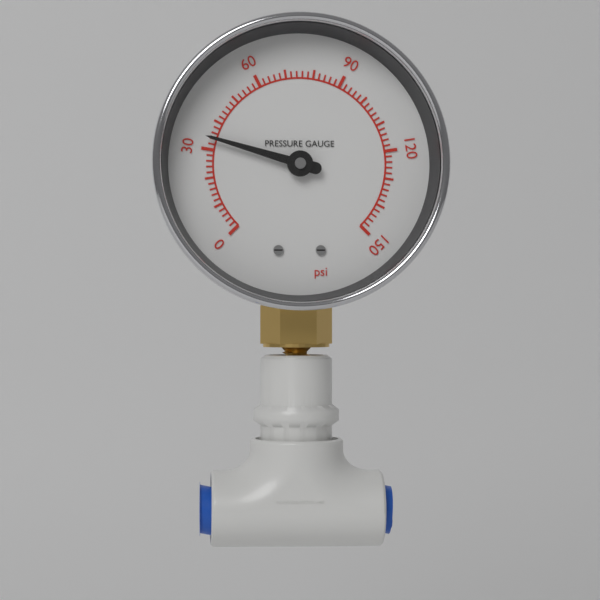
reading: 34 psi
